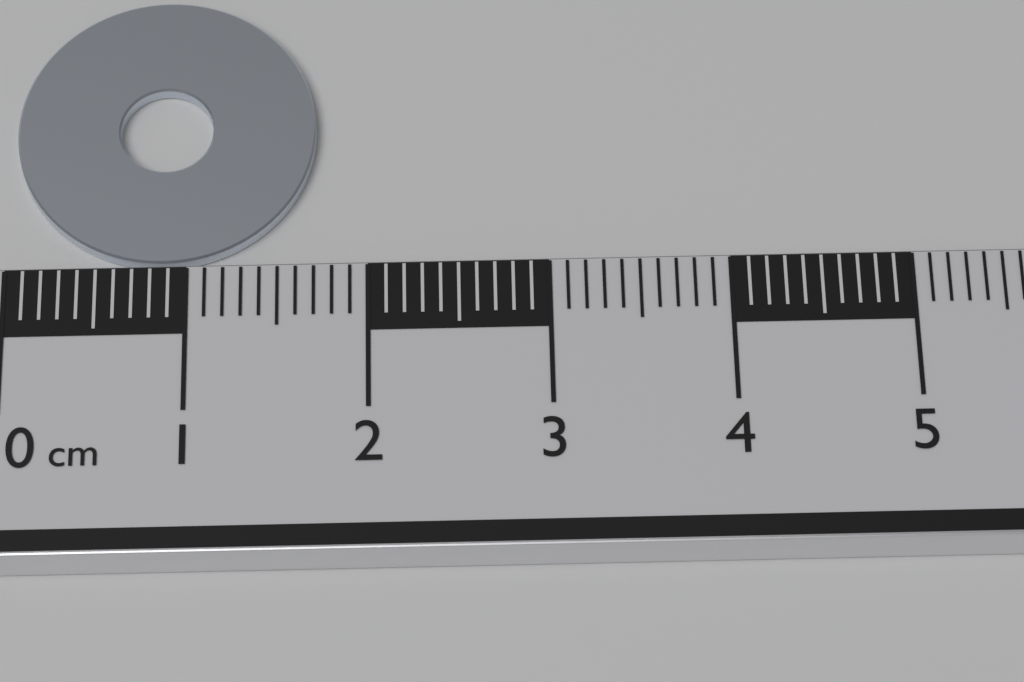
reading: 1.7 cm
